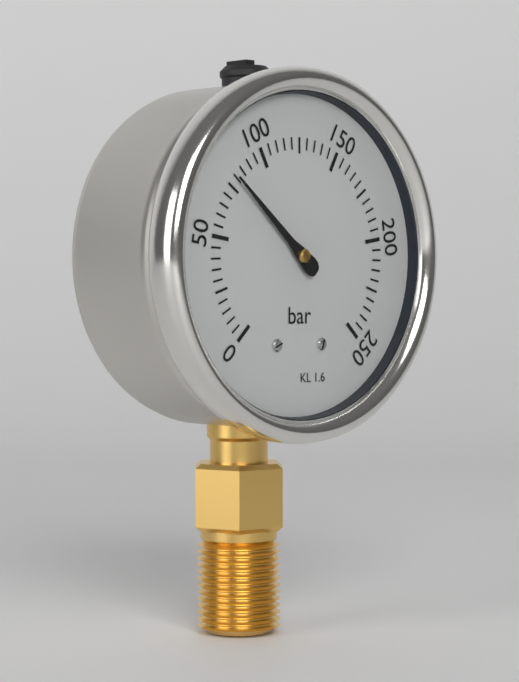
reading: 80 bar
